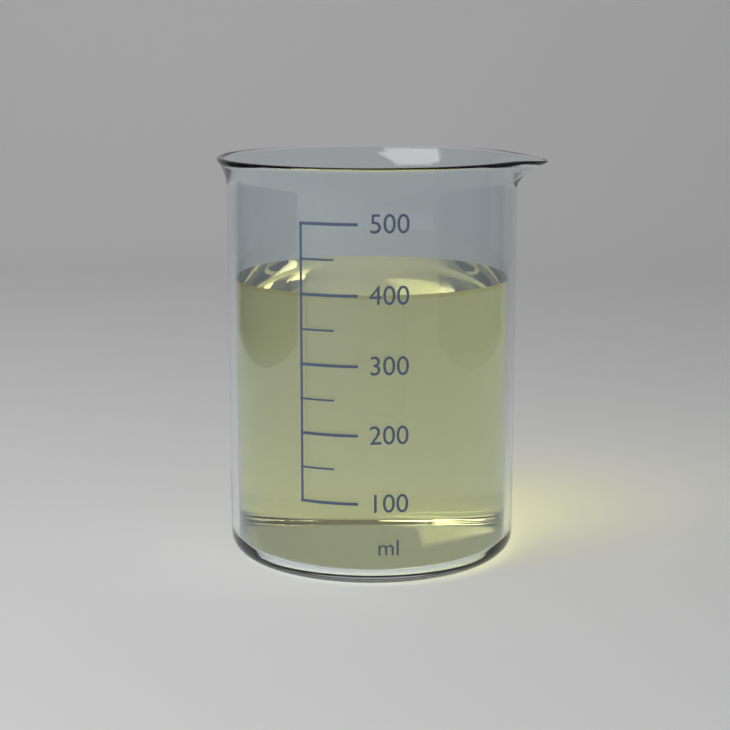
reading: 400 ml
